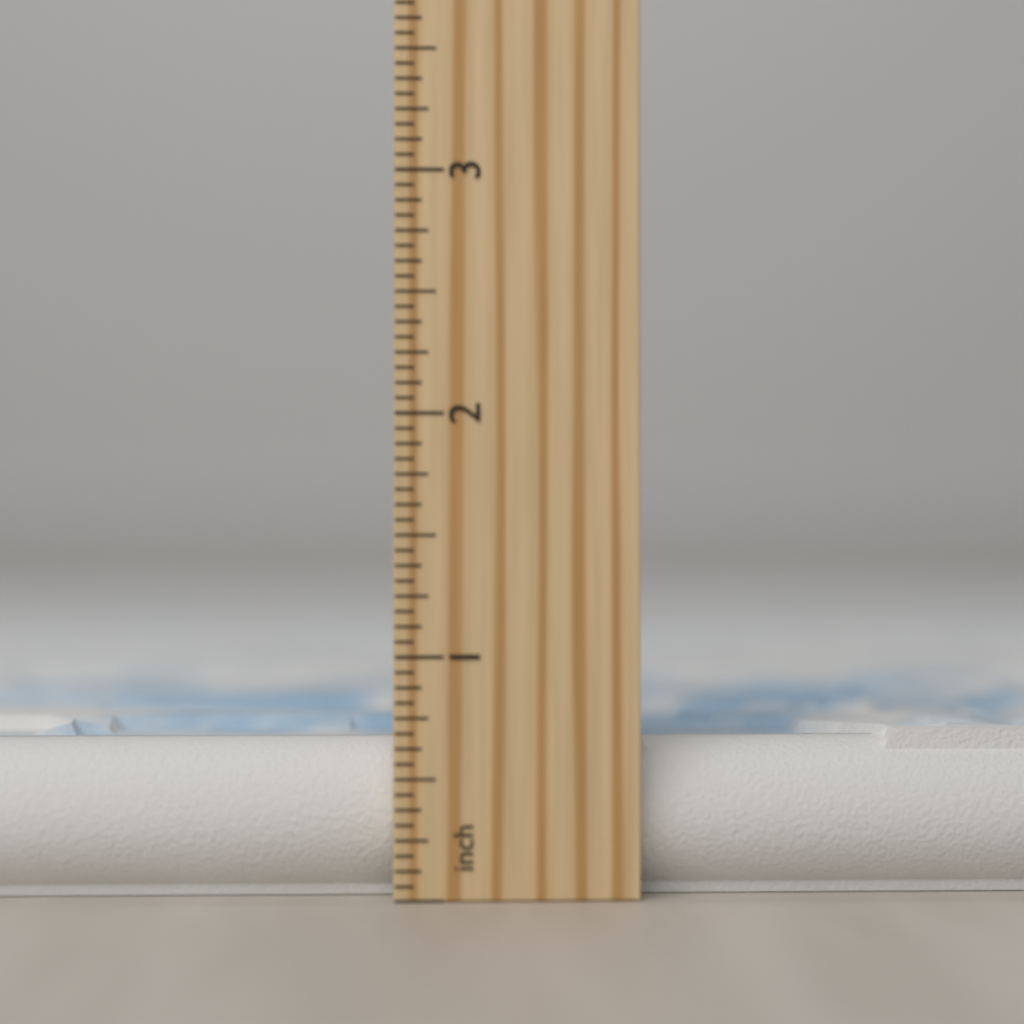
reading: 0.6875 inch
